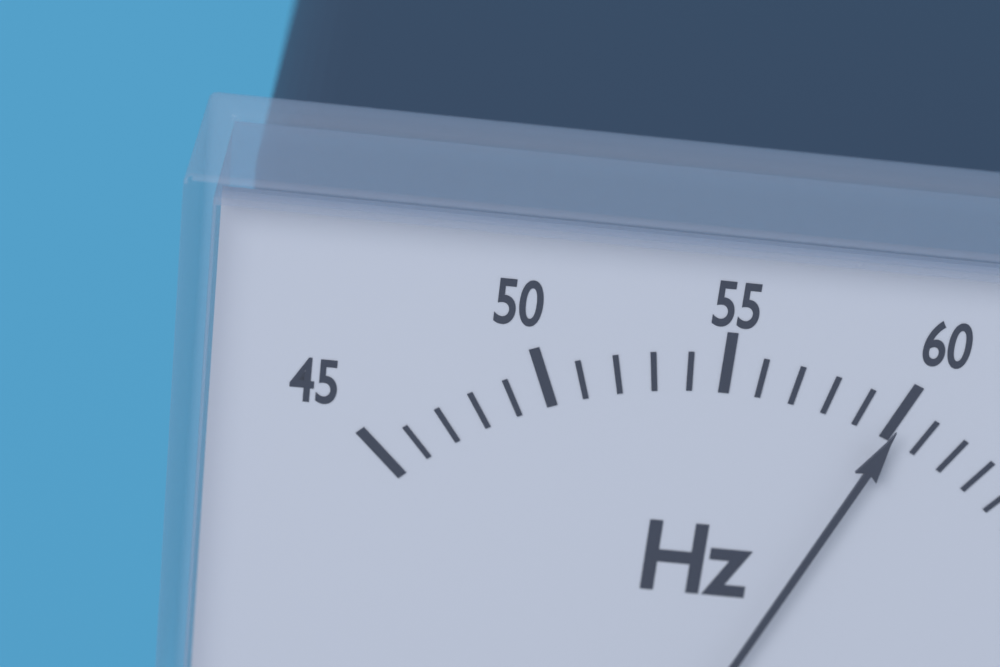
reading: 60 Hz
